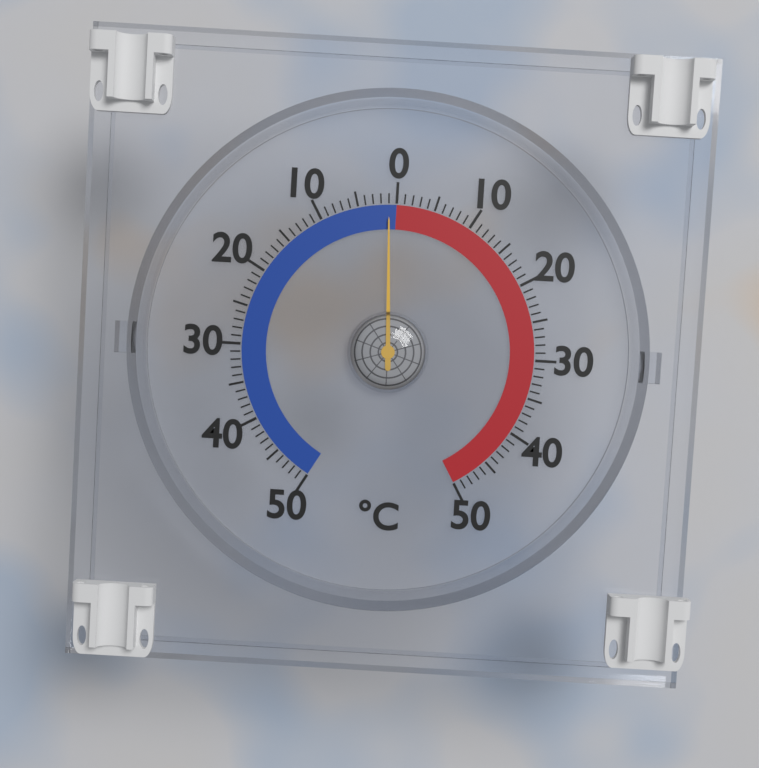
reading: -1 °C
